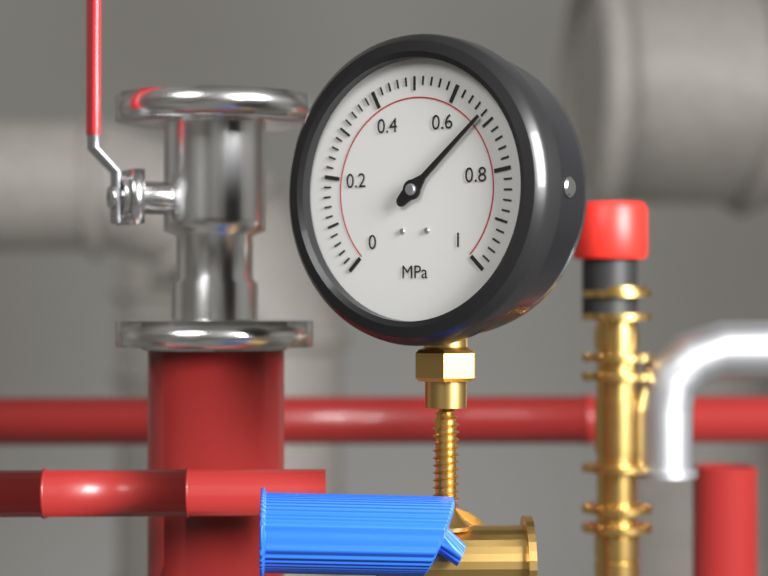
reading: 0.68 MPa
